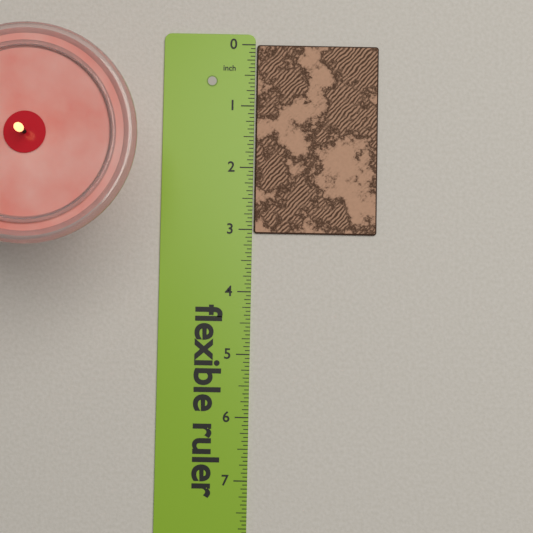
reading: 3.0625 in
